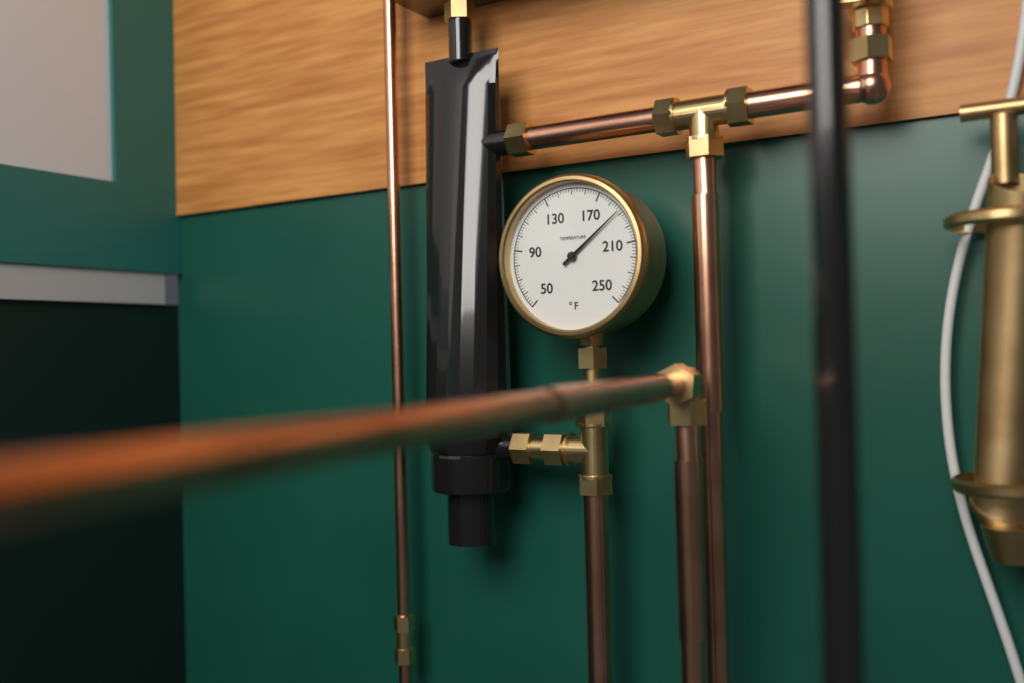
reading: 188 °F
